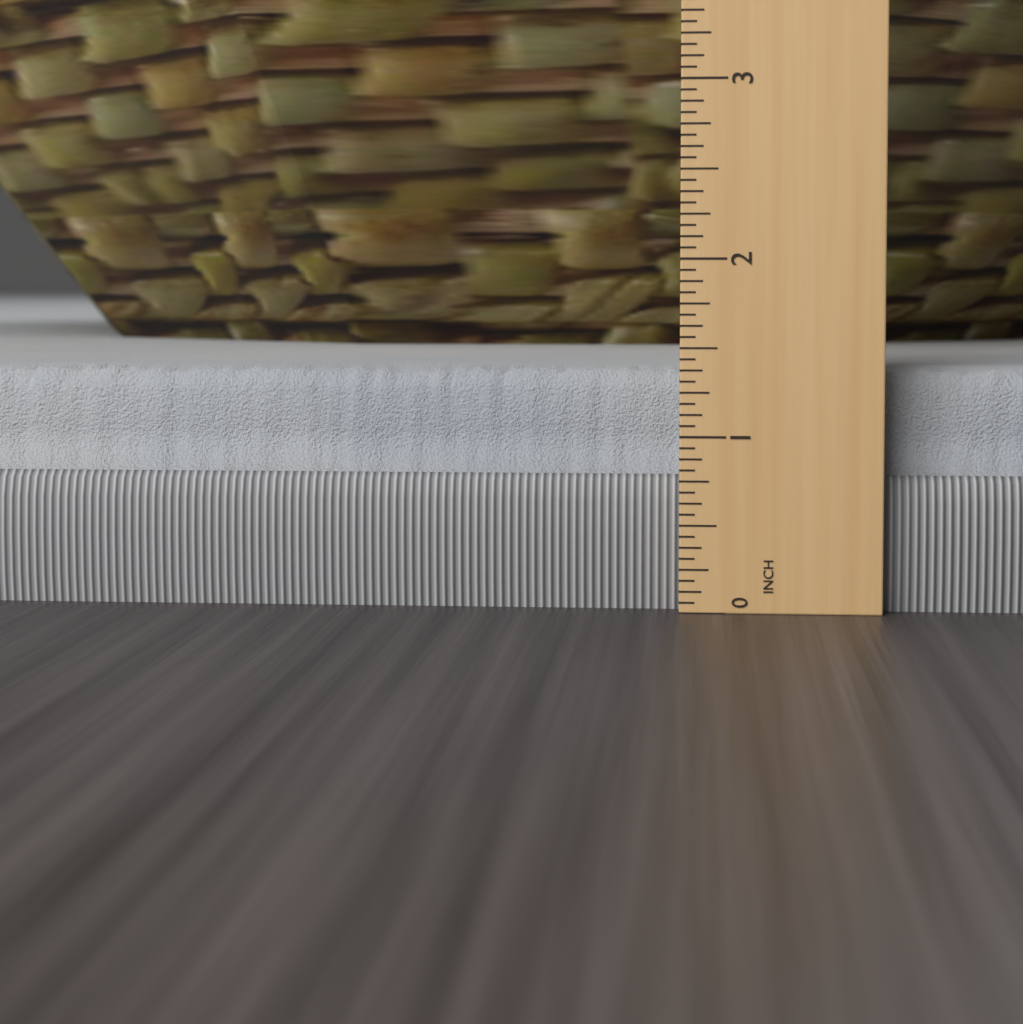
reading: 1.3750 in
